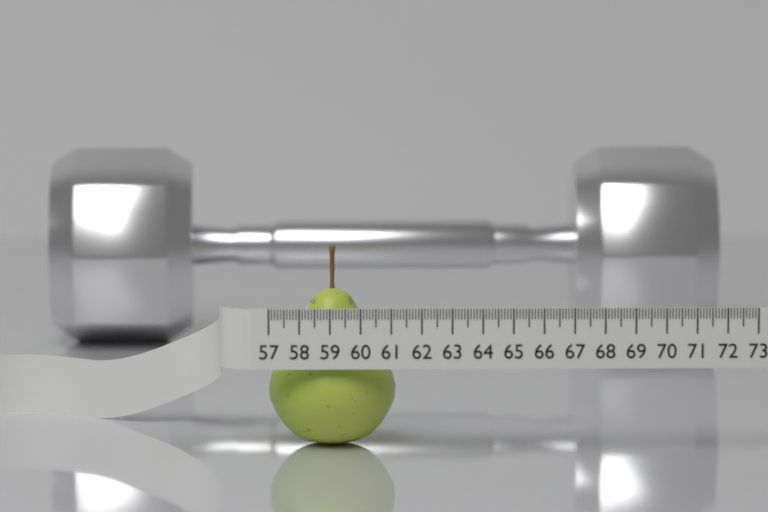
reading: 61.2 (no unit)
